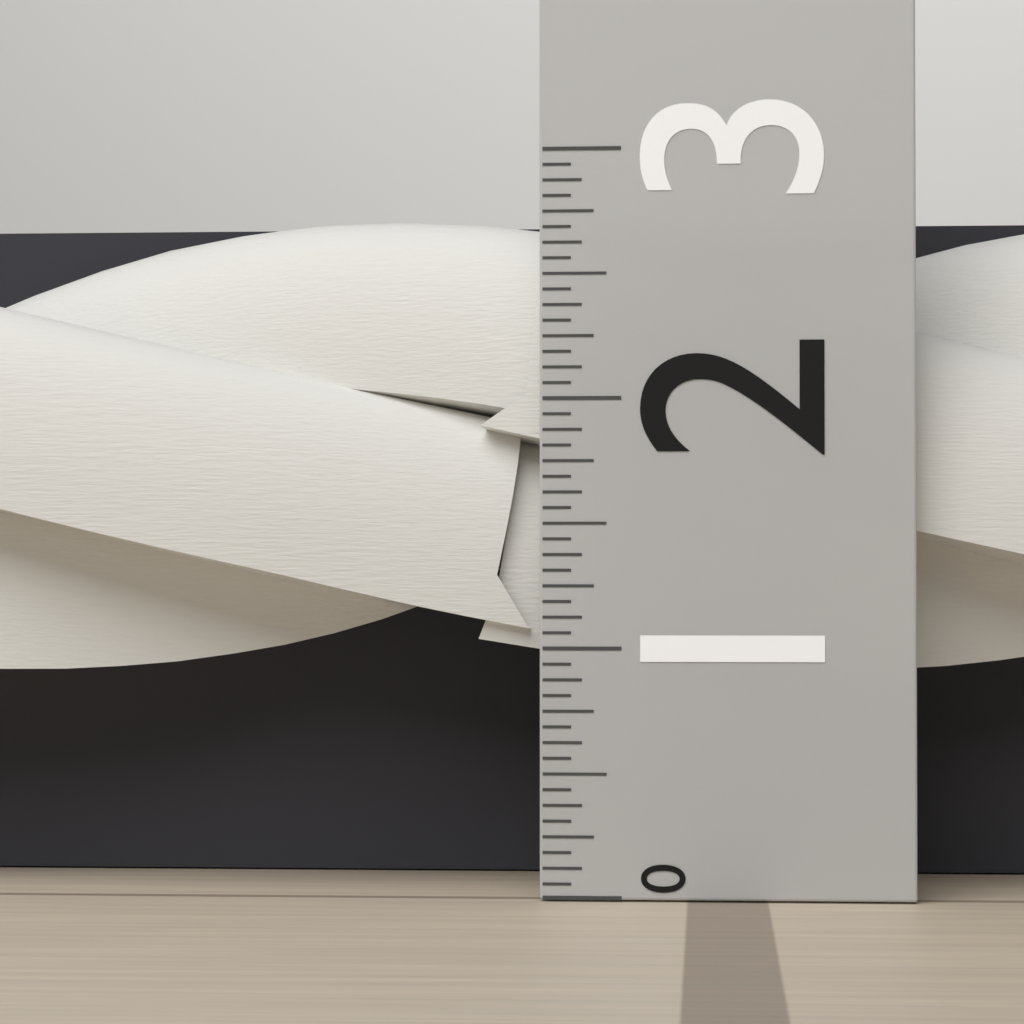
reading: 2.8125 (no unit)
